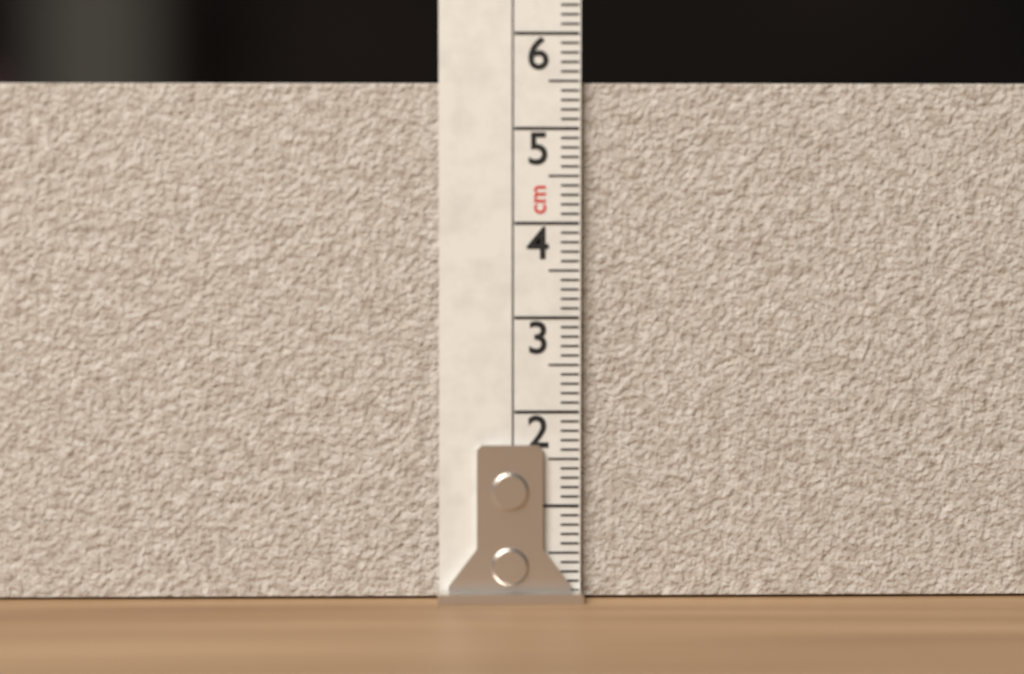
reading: 5.5 cm
